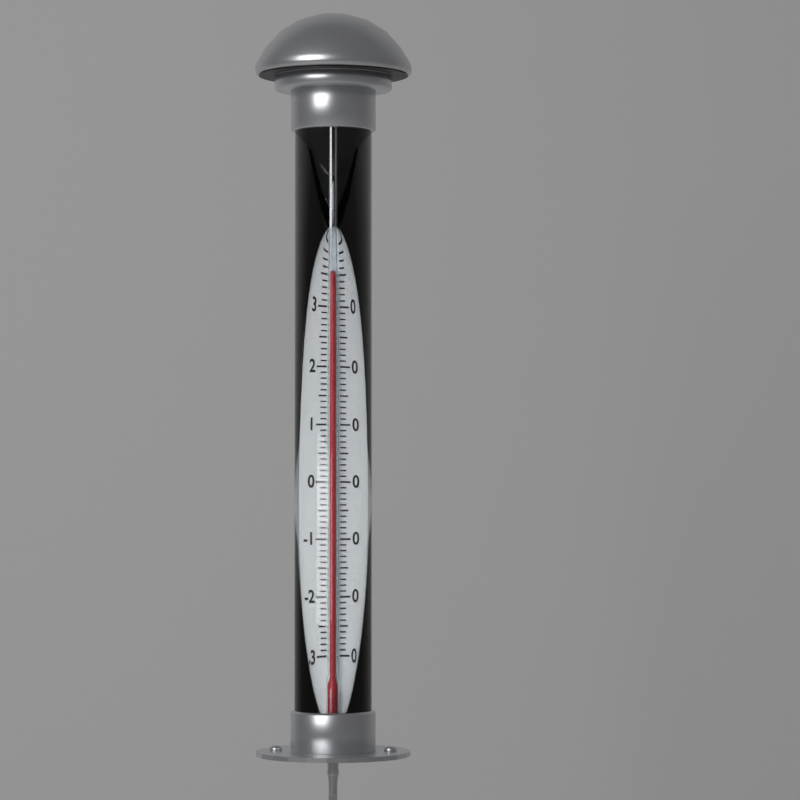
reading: 36 °C
